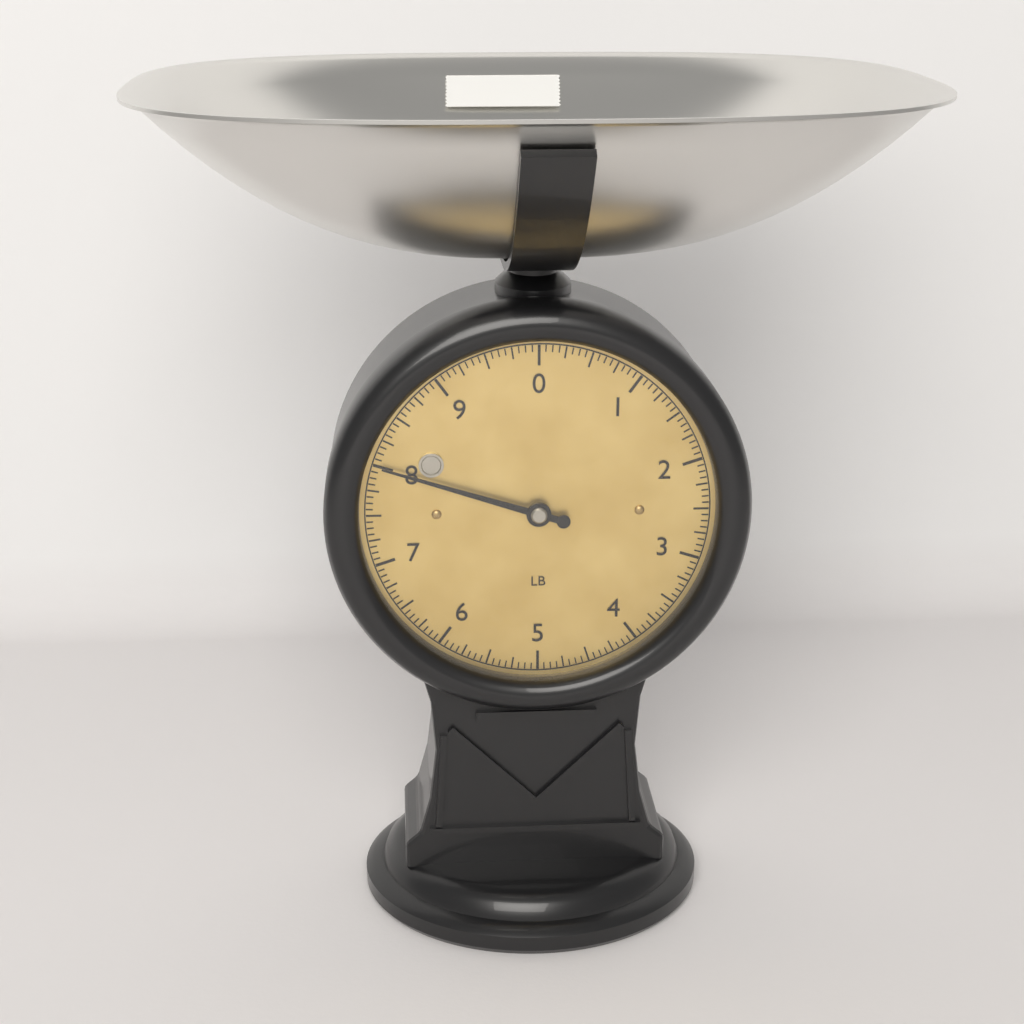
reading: 8.0000 lb
